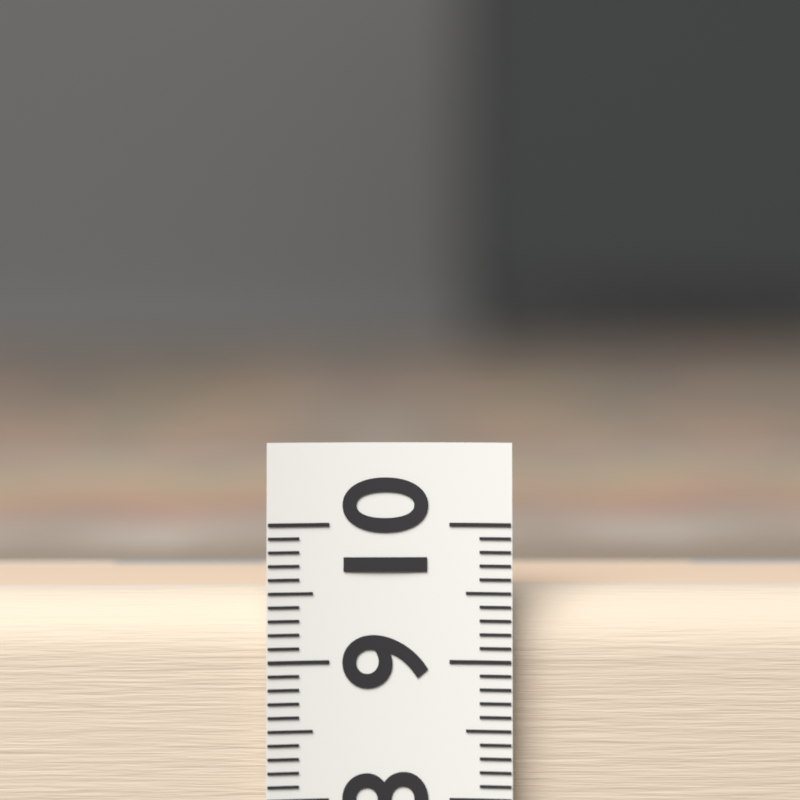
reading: 9.5 (no unit)
